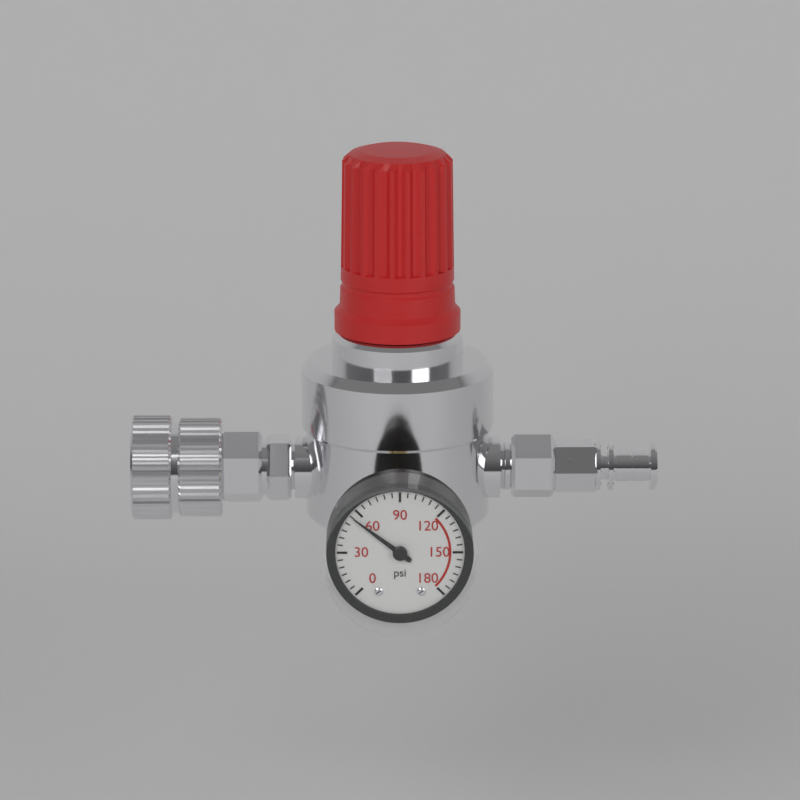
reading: 55 psi
